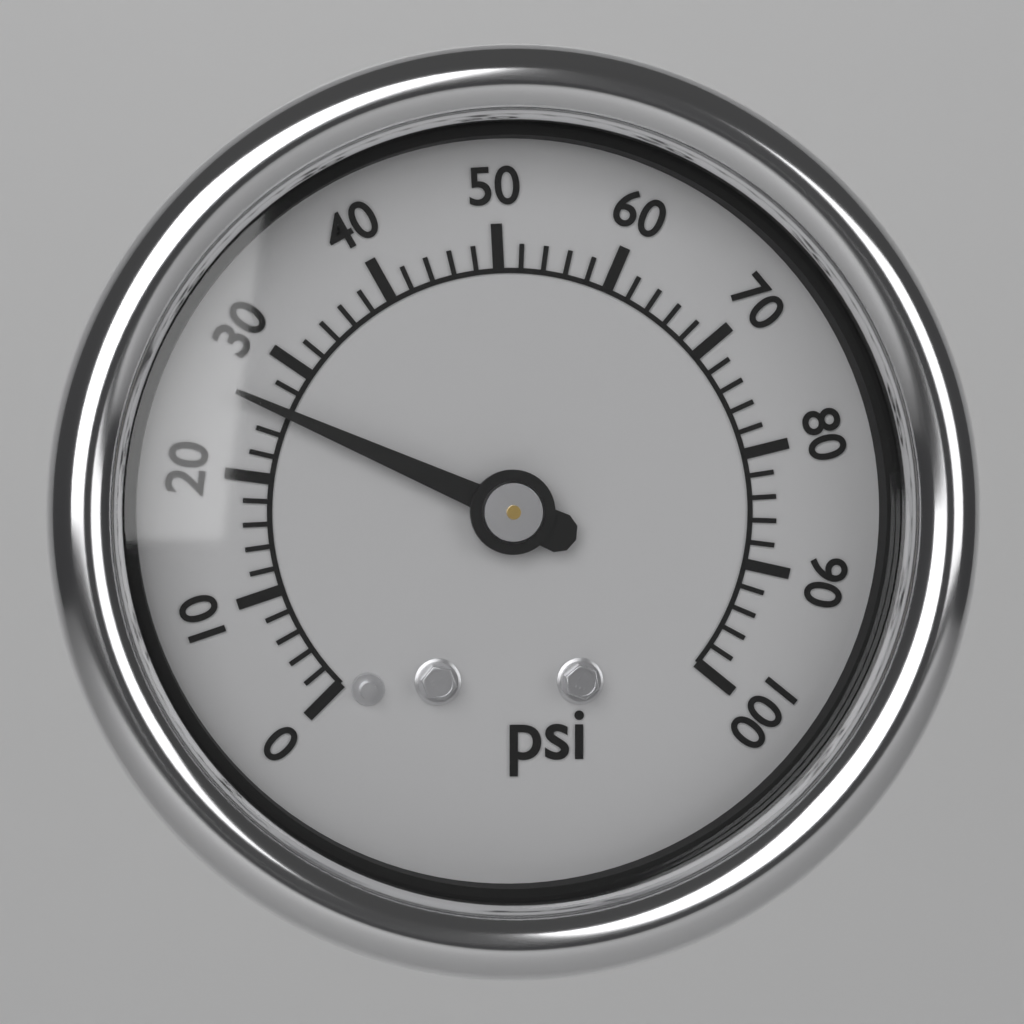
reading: 26 psi
